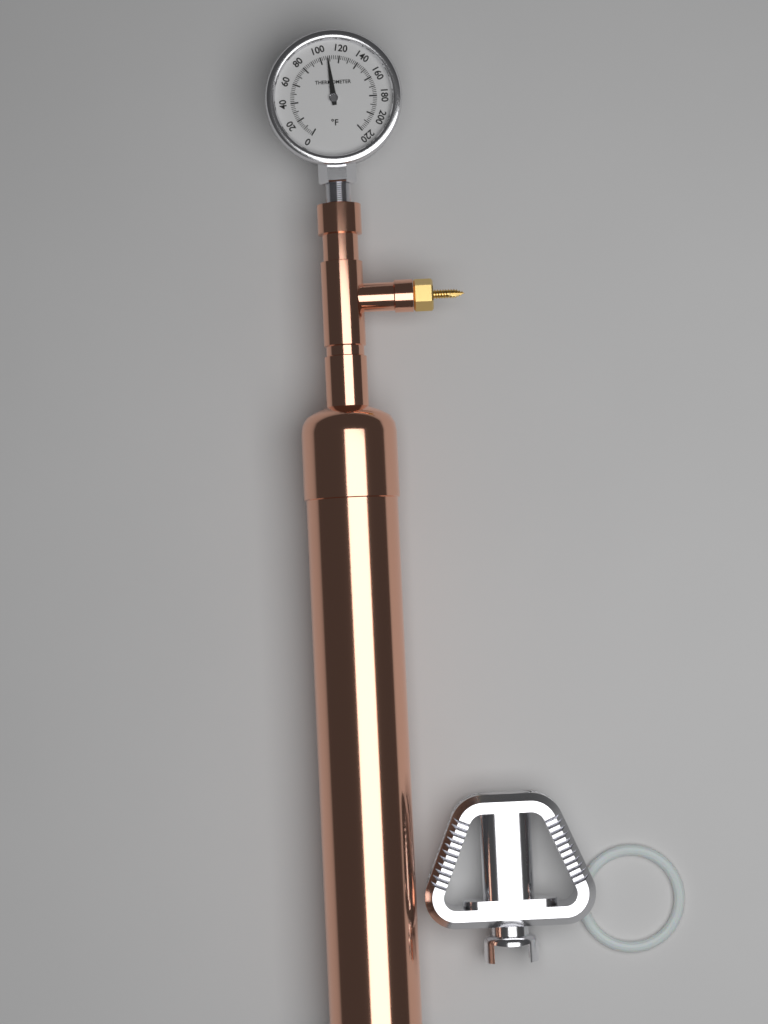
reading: 108 °F
